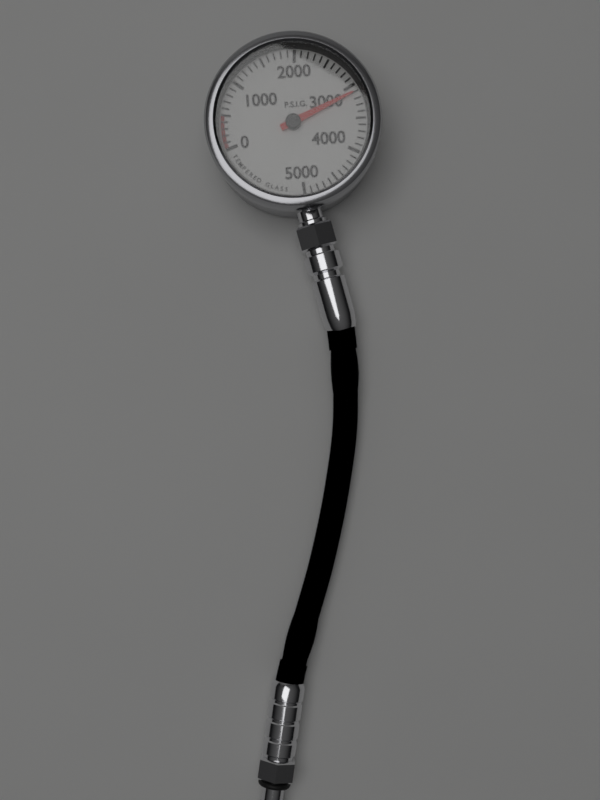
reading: 3100 psig
